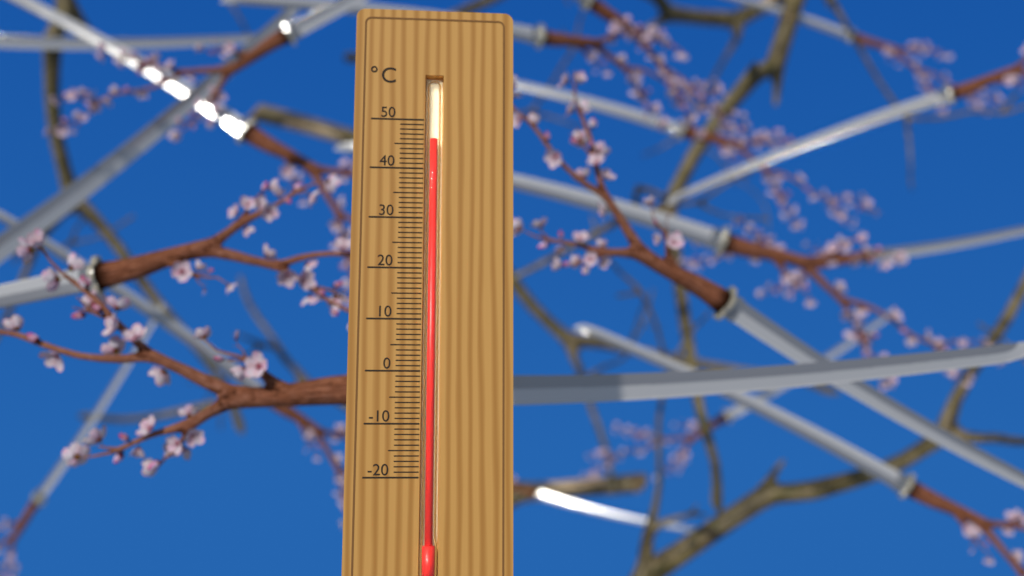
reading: 46 °C
